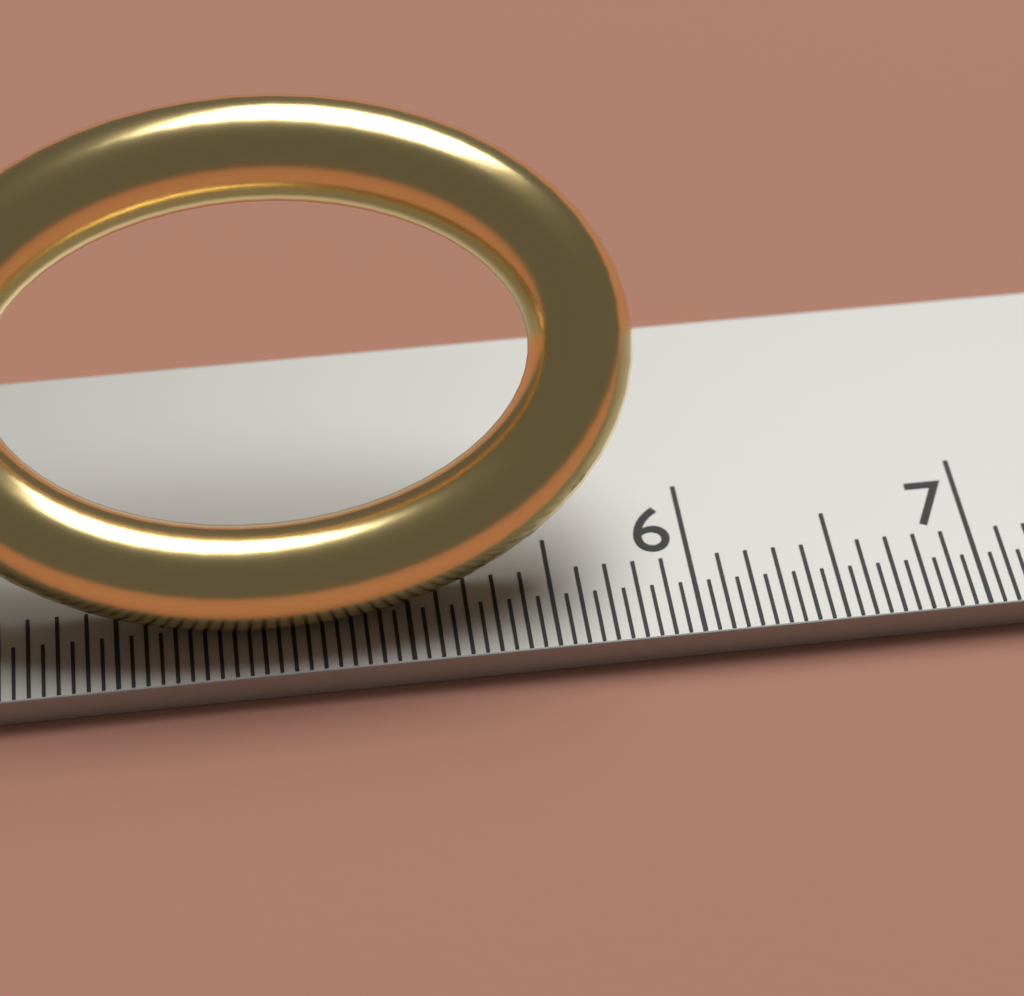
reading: 5.85 cm
